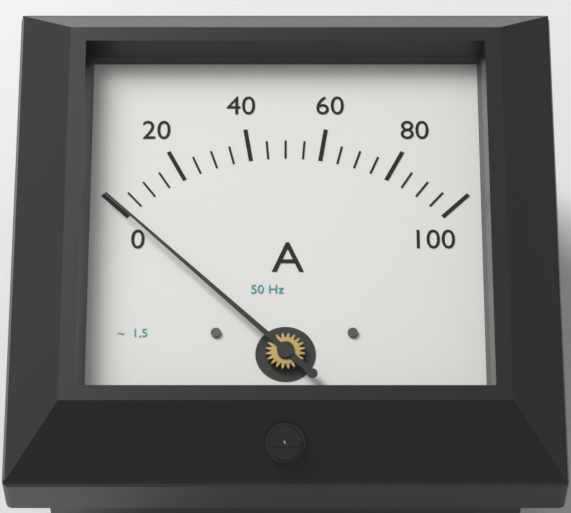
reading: 0 A
